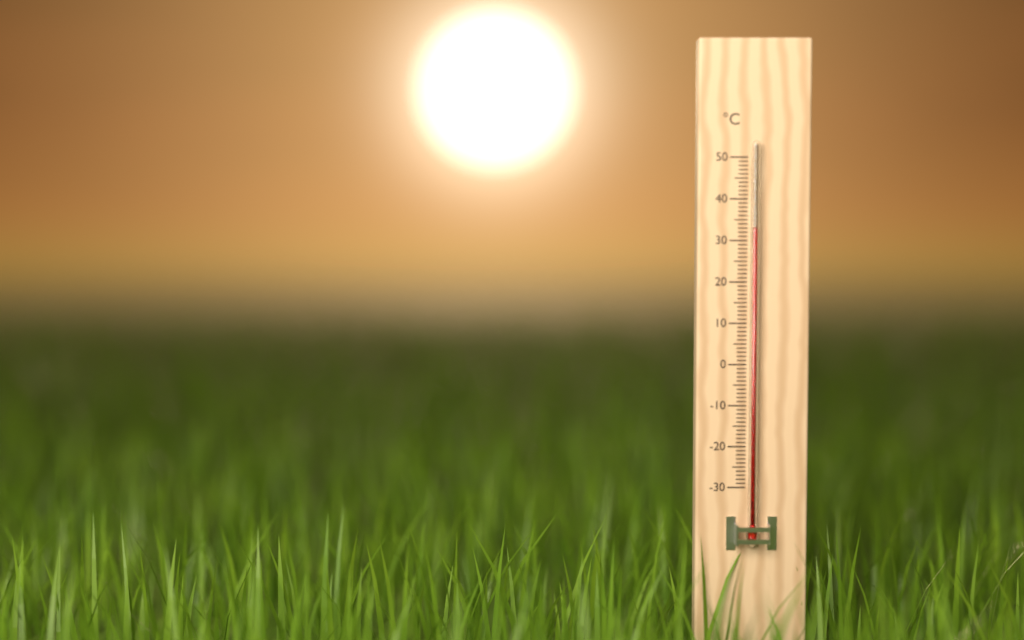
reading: 33 °C
